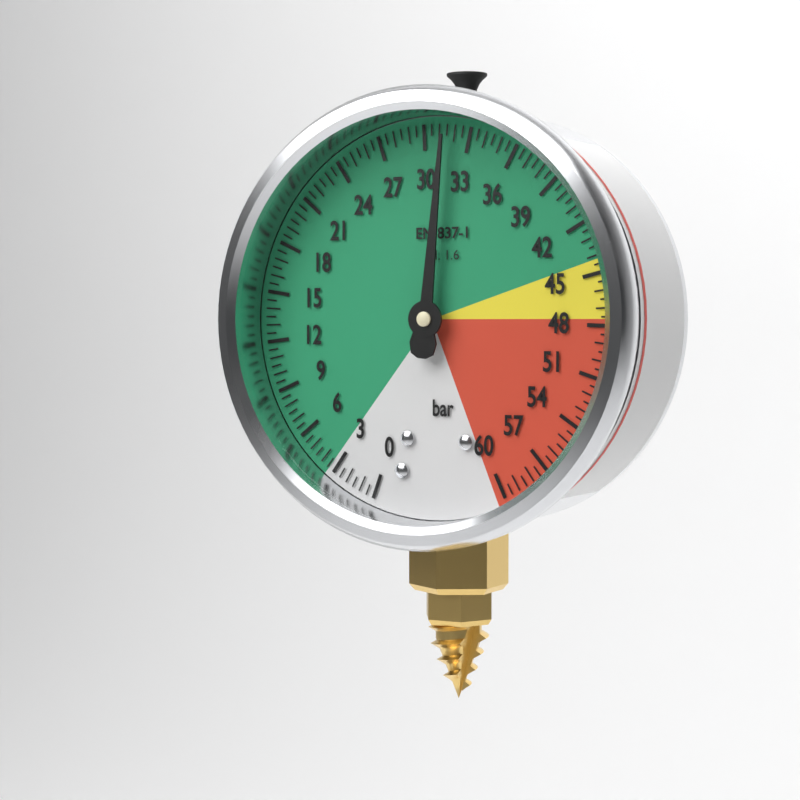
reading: 31.5 bar
